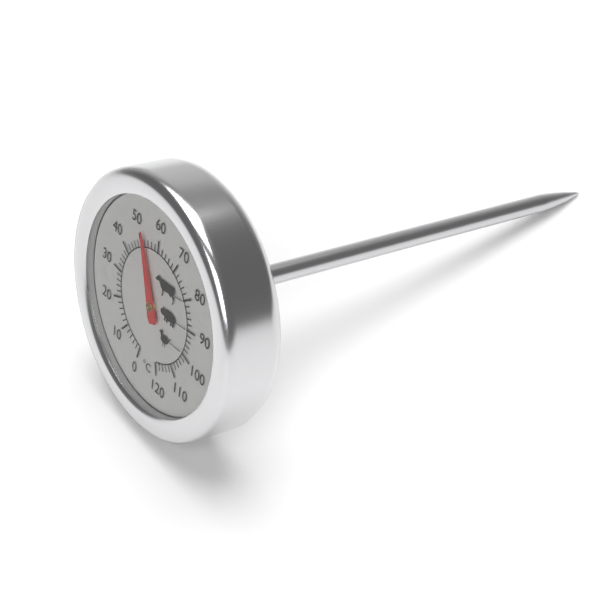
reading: 52 °C
